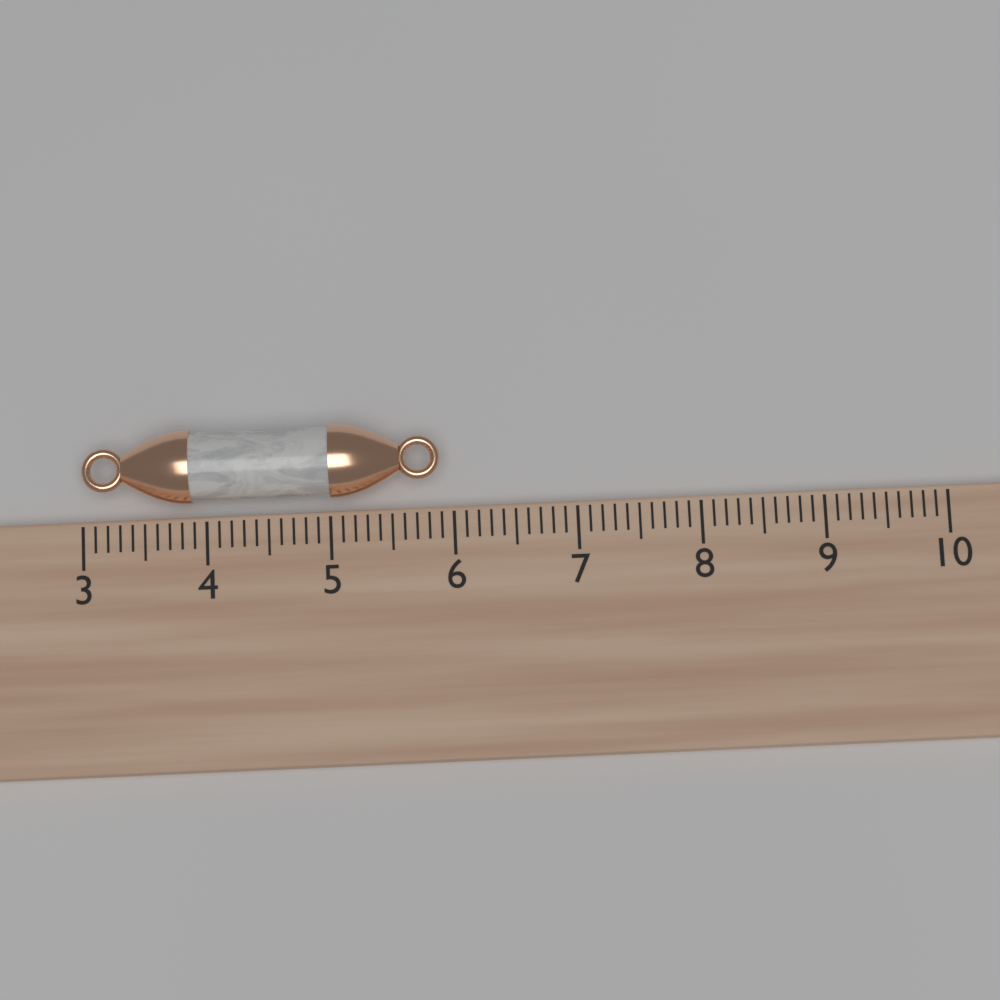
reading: 5.9 (no unit)
